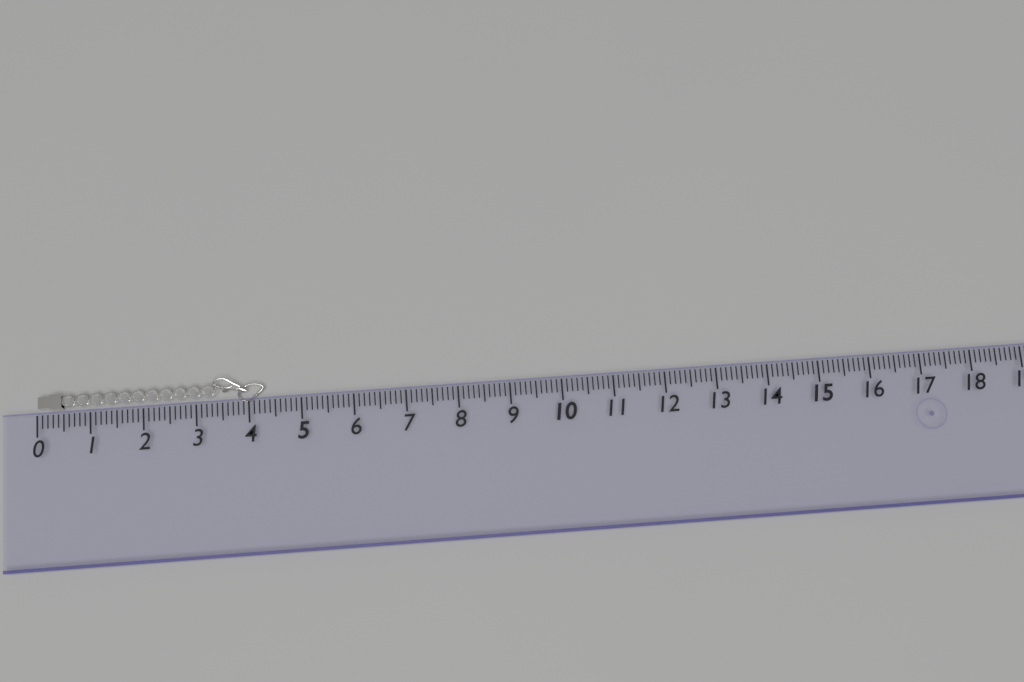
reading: 4.3 (no unit)
